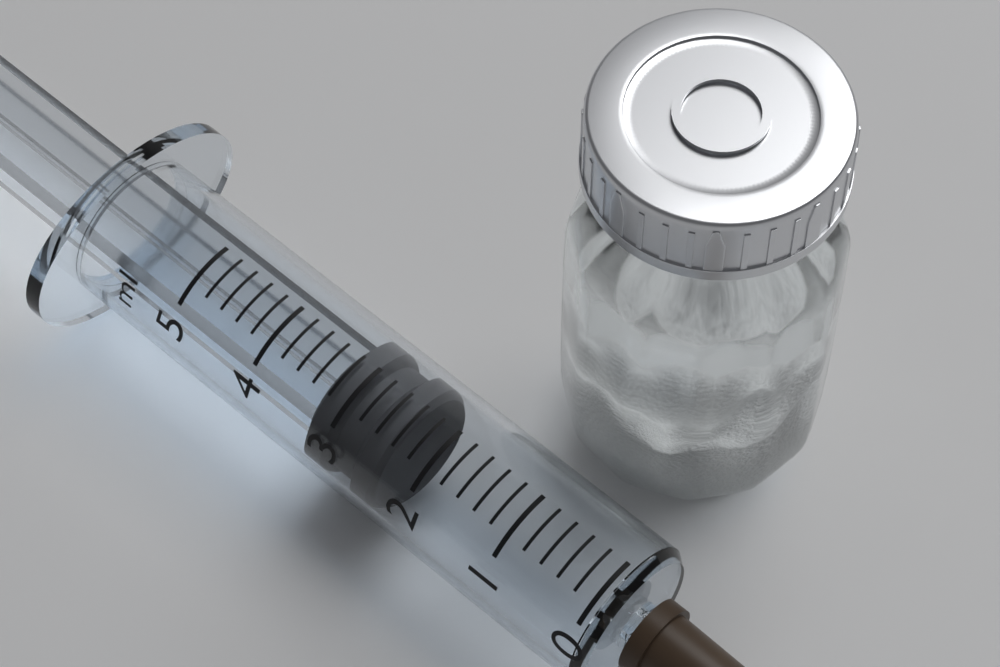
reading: 2.4 ml
